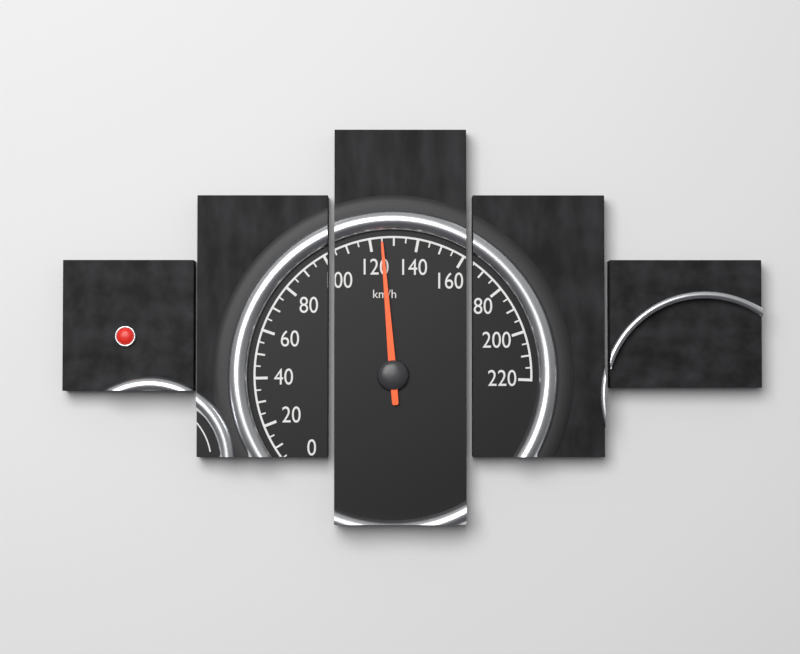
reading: 125 km/h
